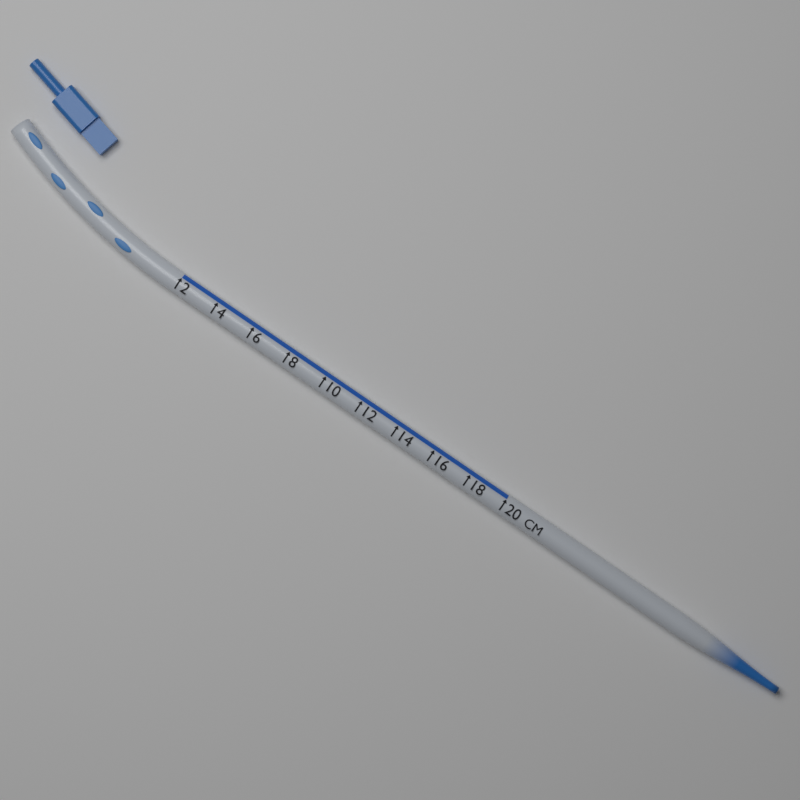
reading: 20 cm
